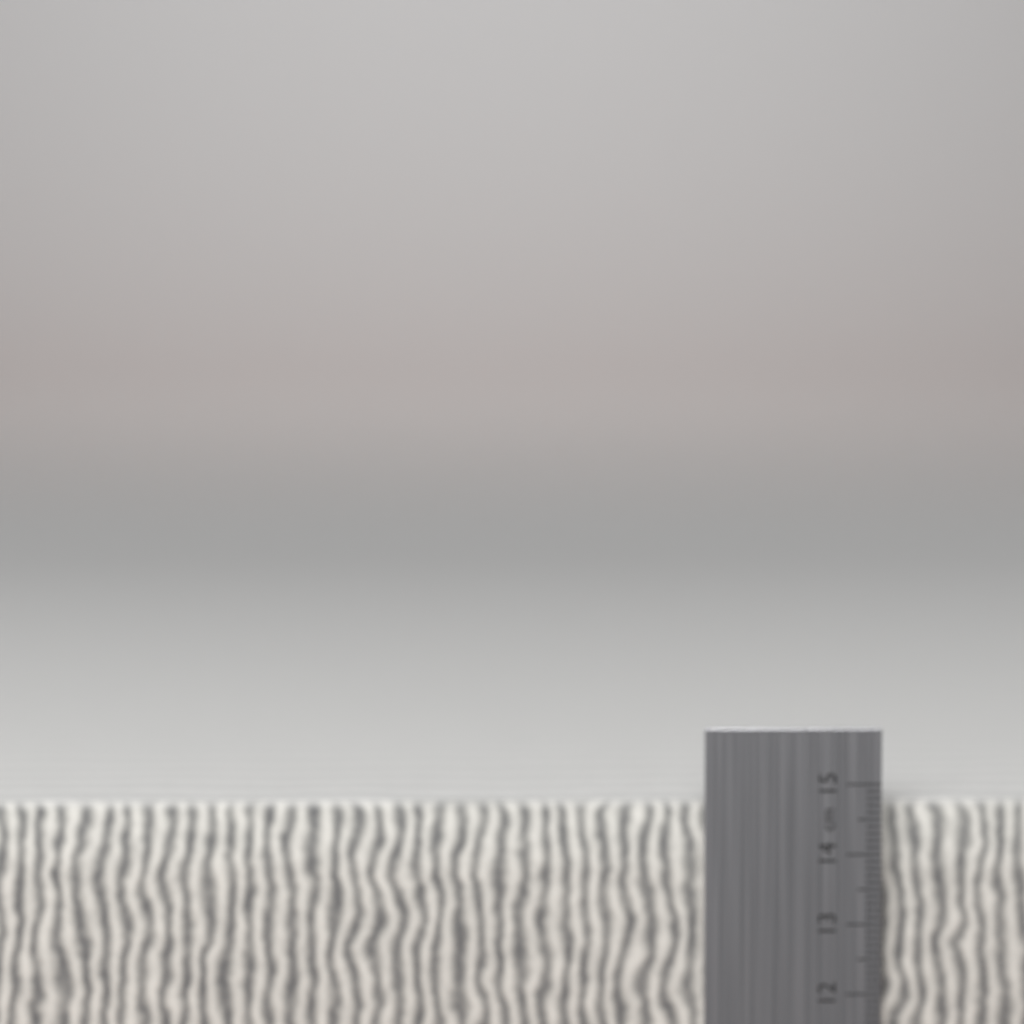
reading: 14.7 cm
